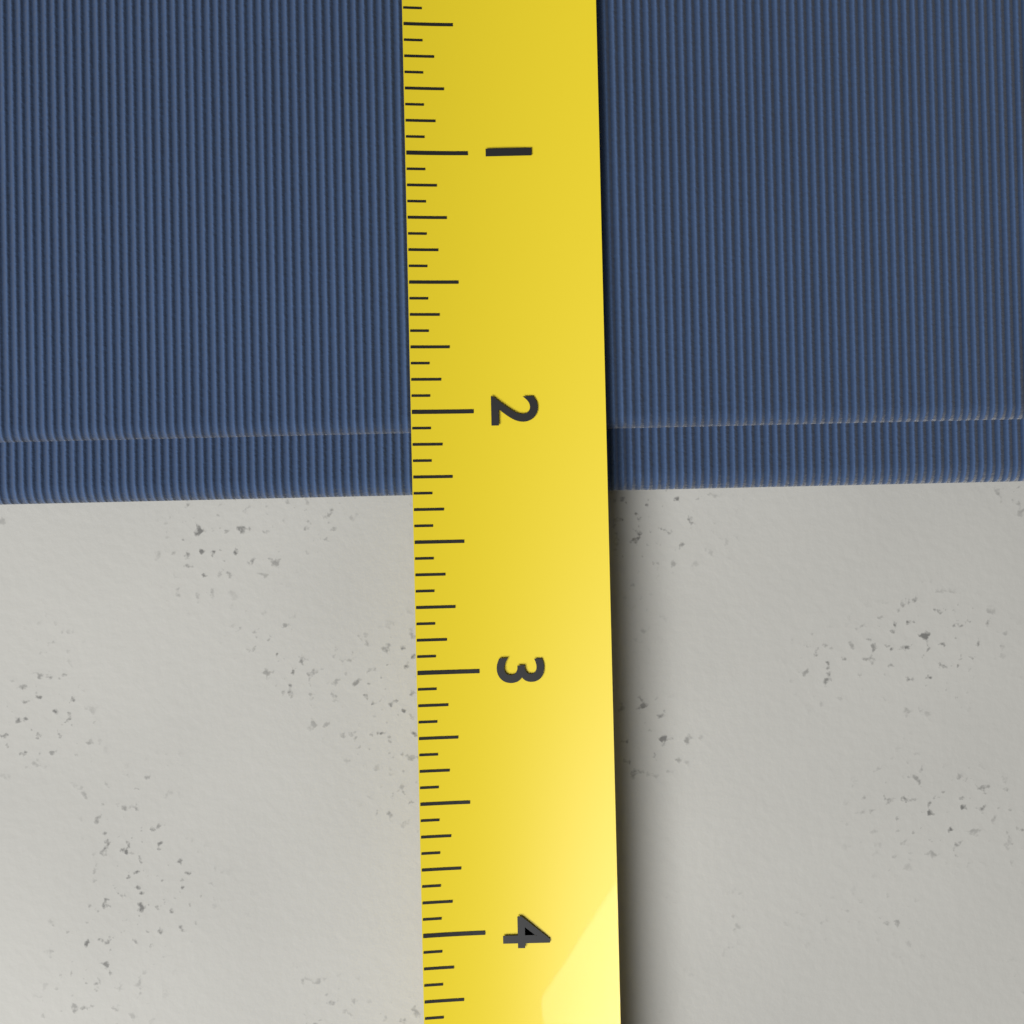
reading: 2.3125 (no unit)
